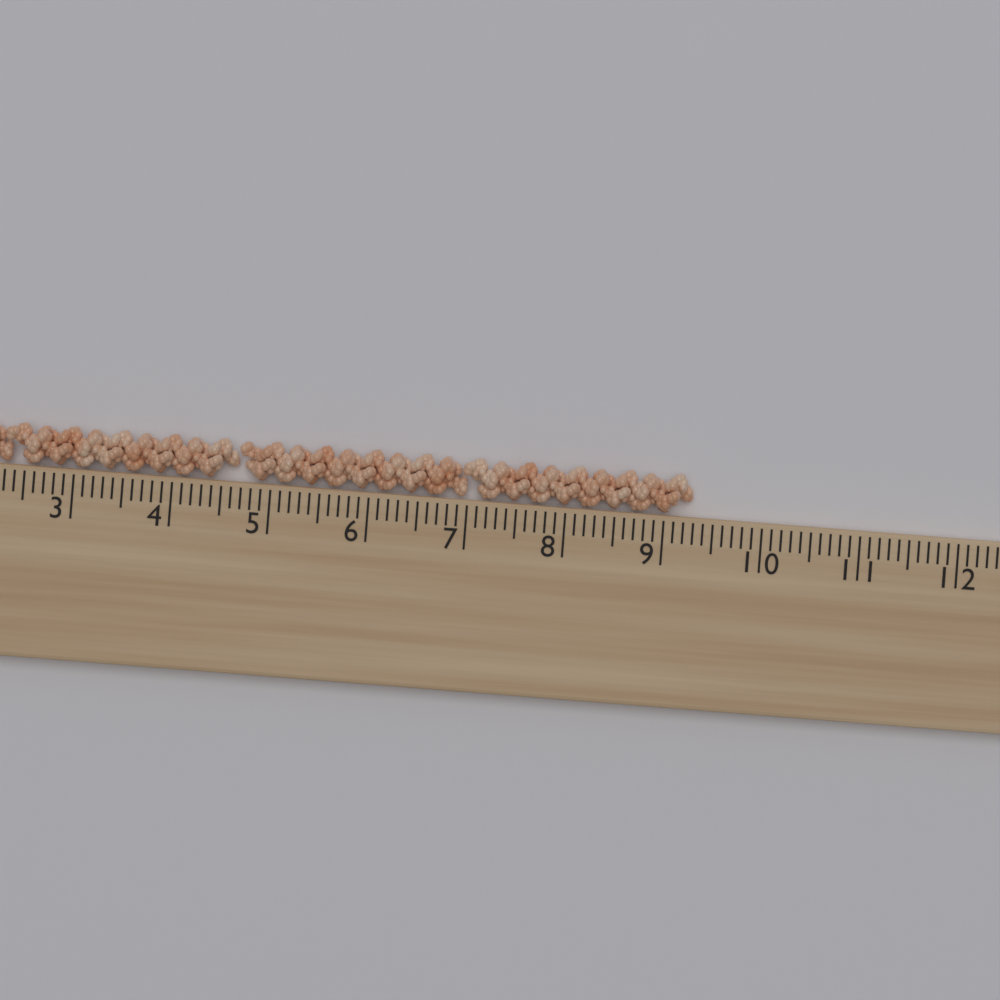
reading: 9.3 cm
